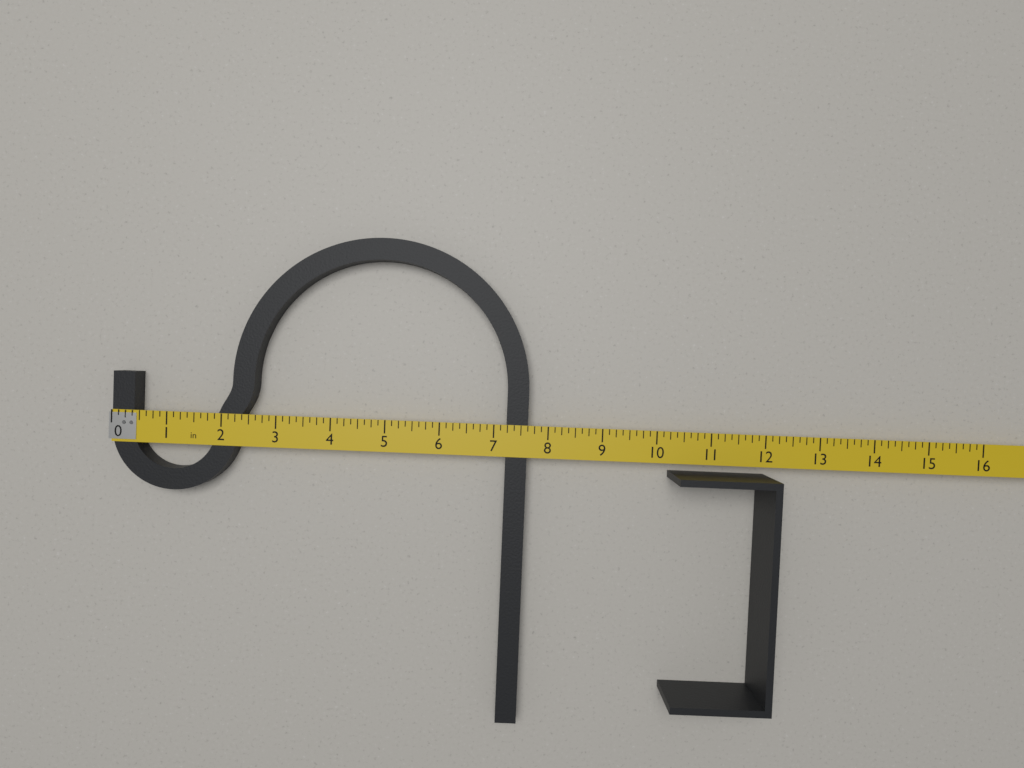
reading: 7.625 in
